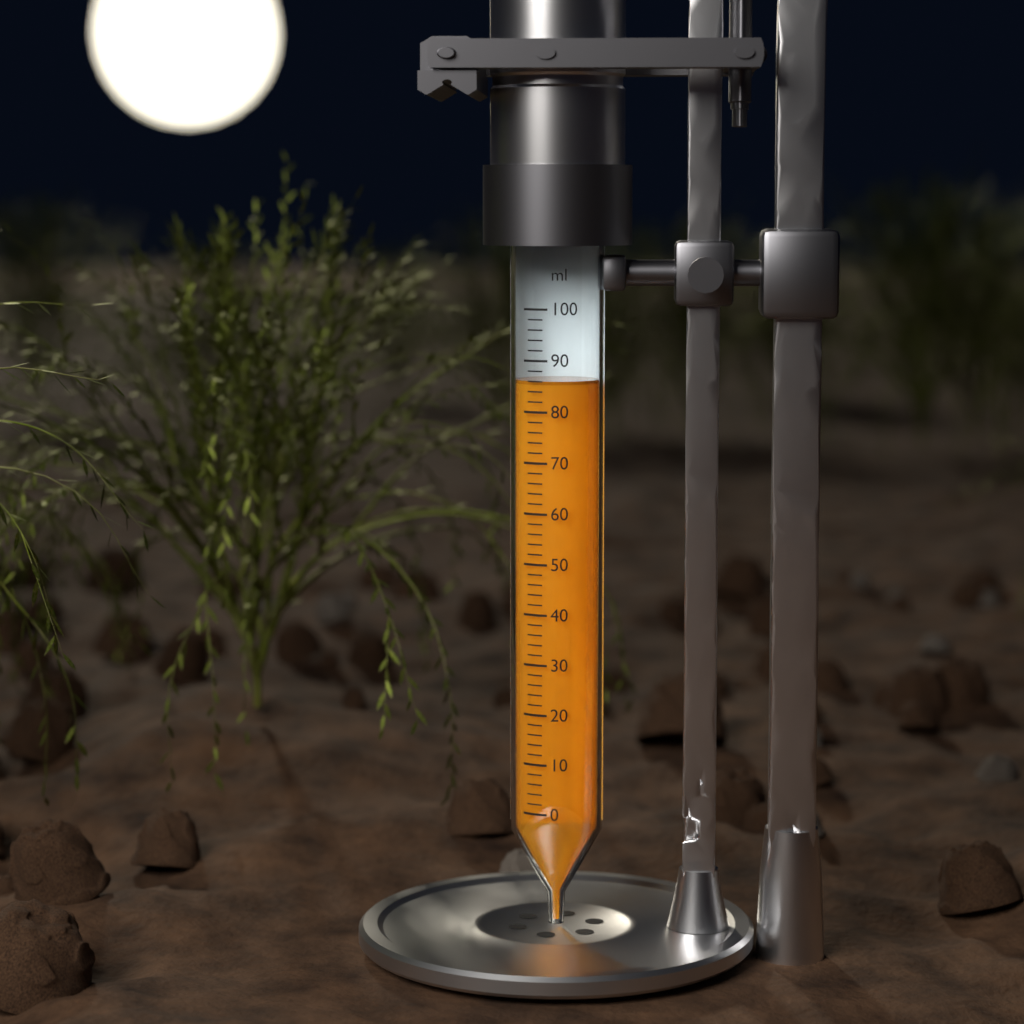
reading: 86 ml
